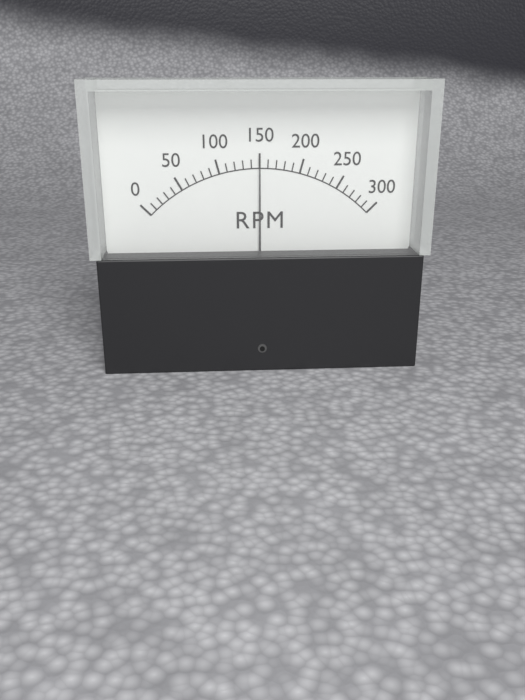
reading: 150 RPM
